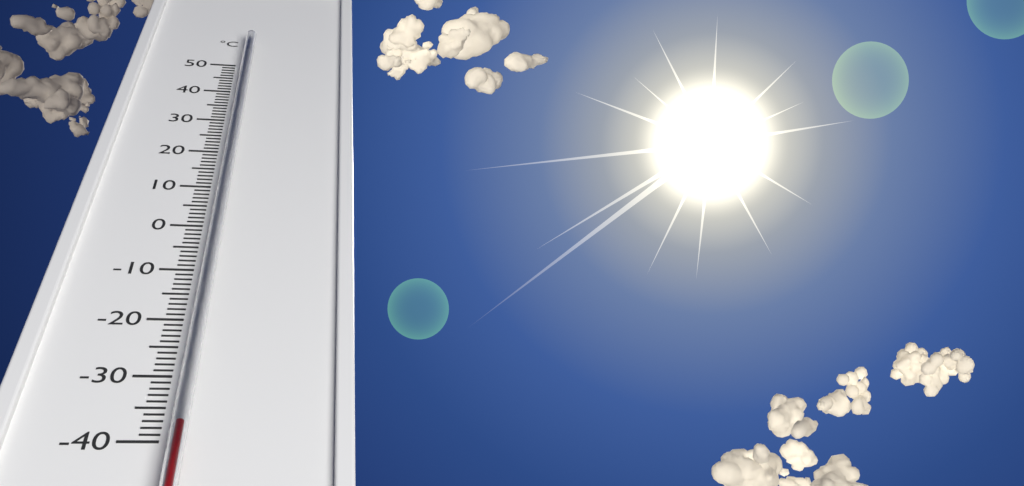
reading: -39 °C
